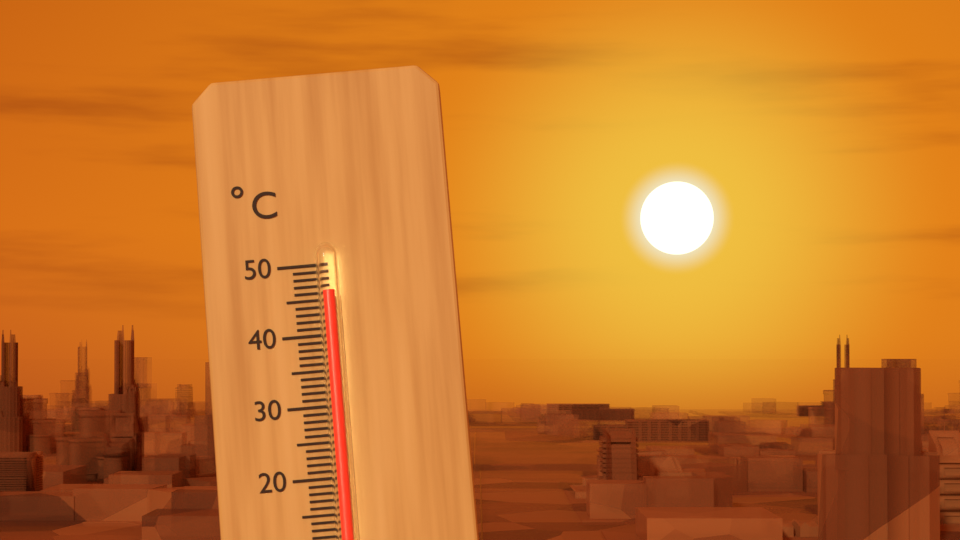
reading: 46 °C
